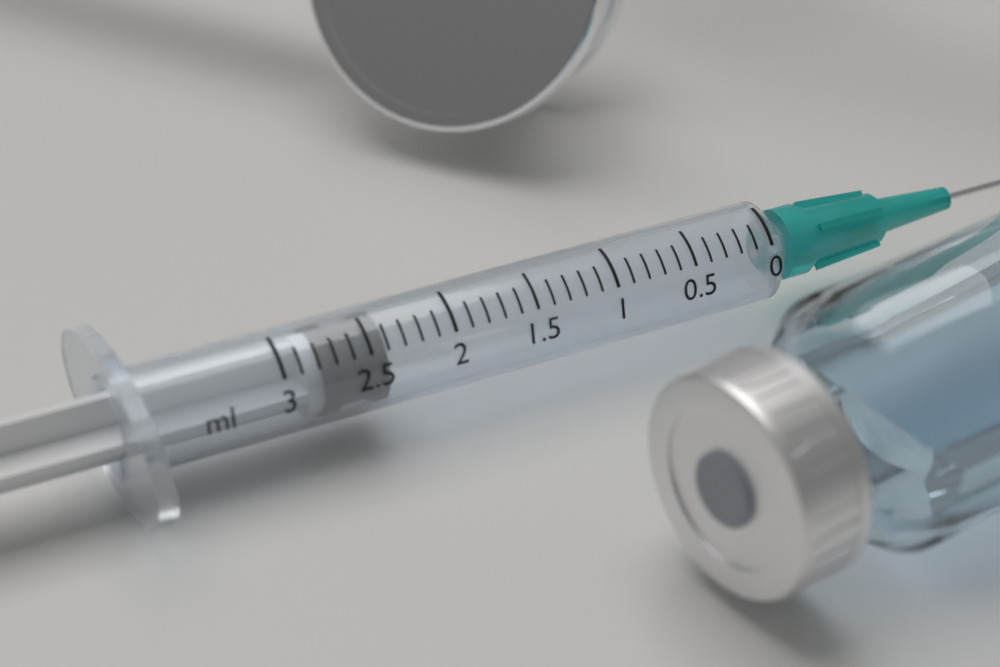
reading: 2.4 ml
